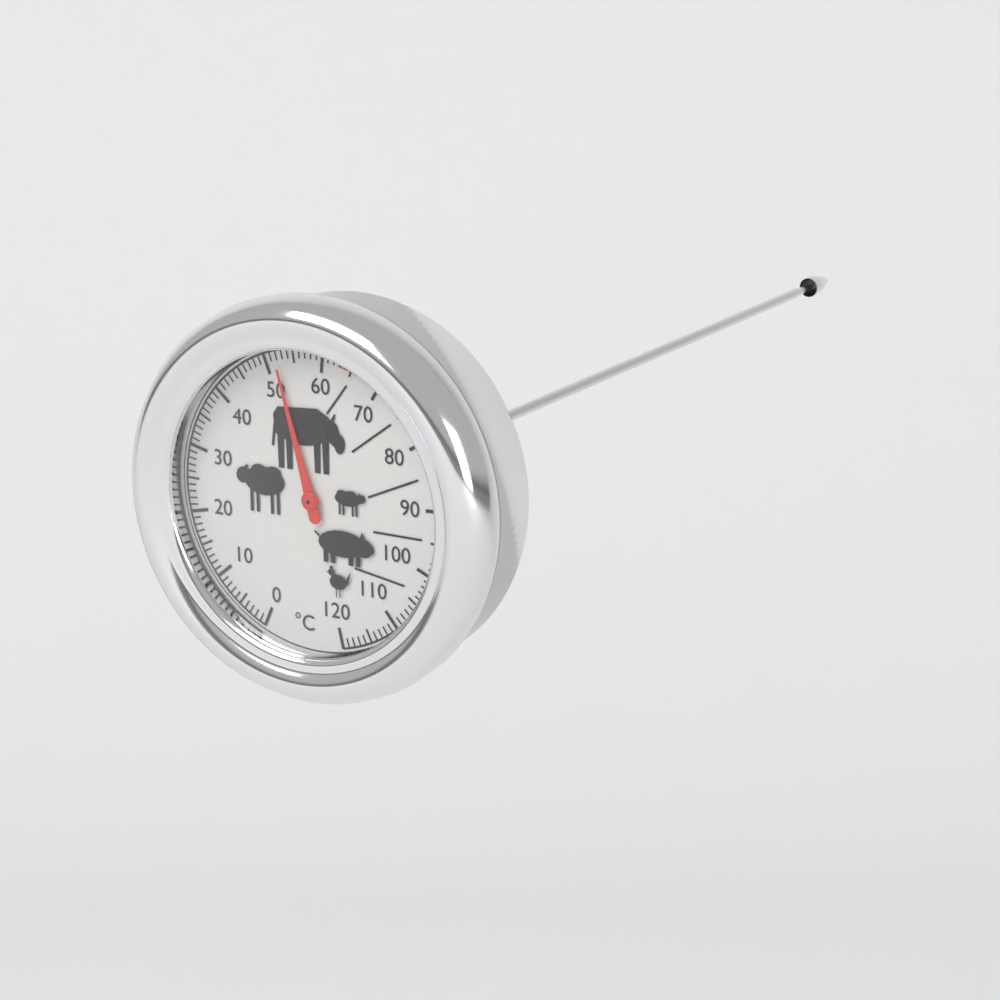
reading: 52 °C
